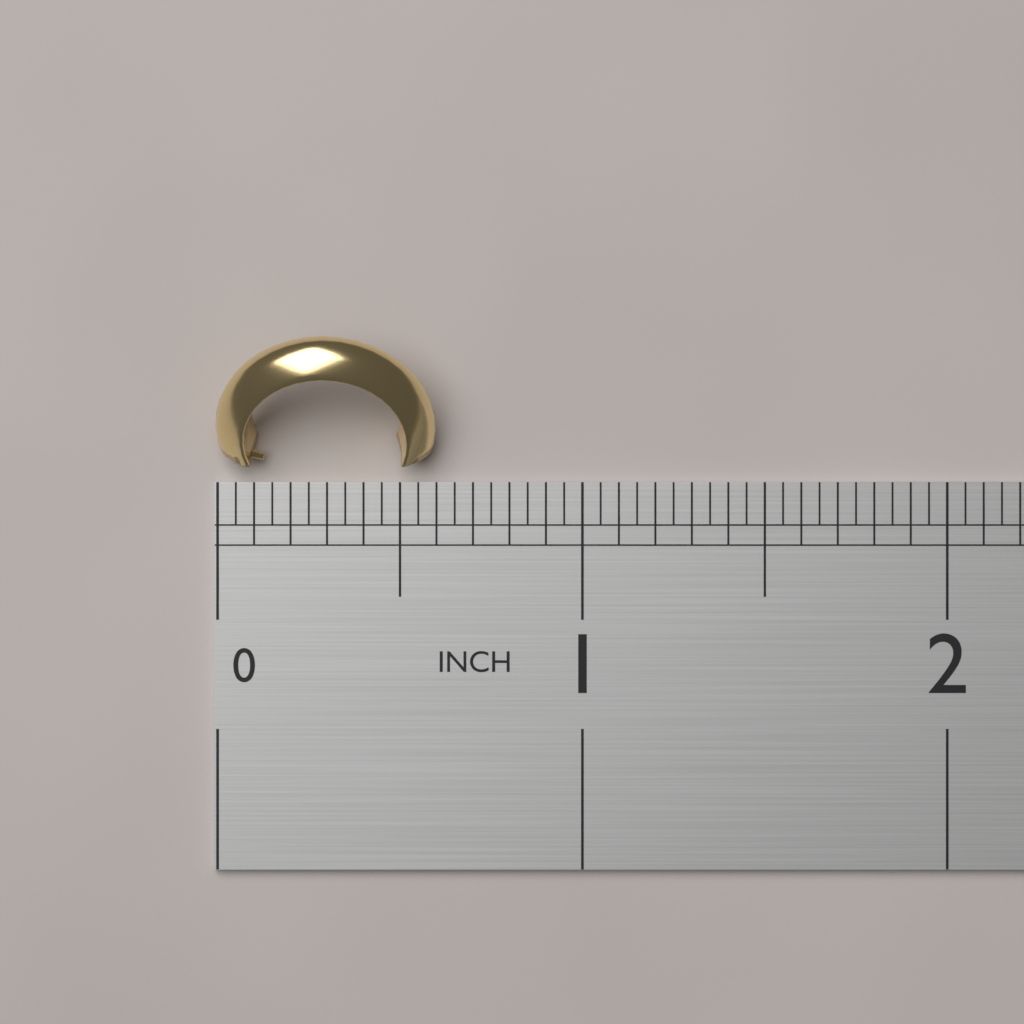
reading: 0.60 in
